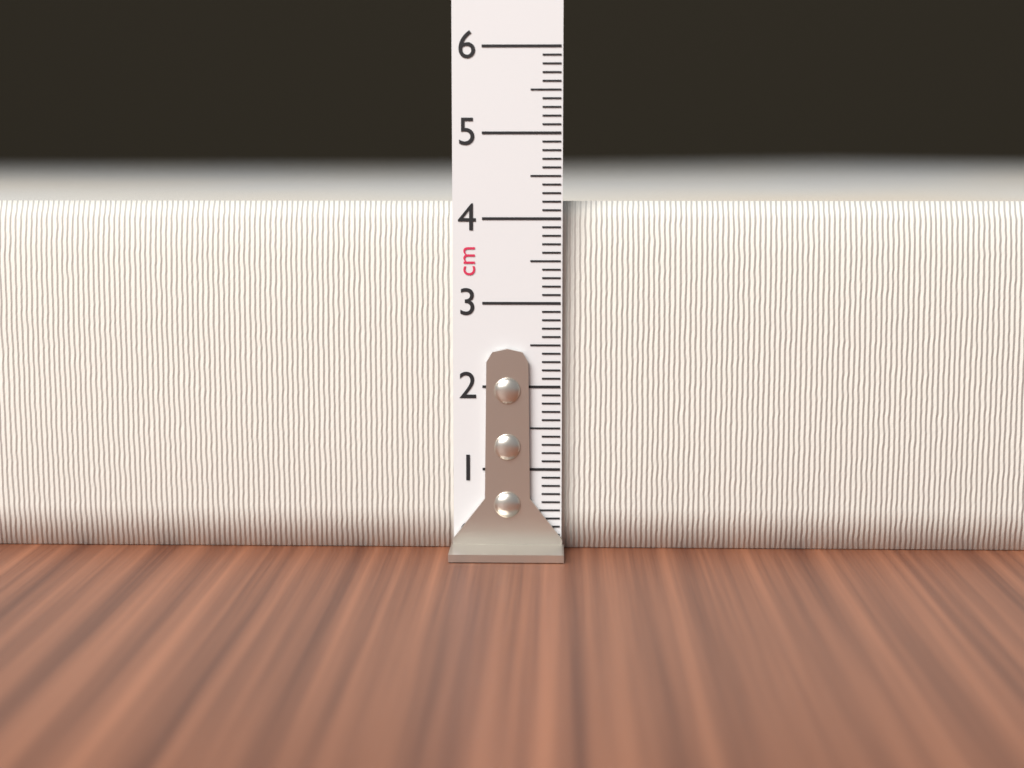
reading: 4.2 cm
